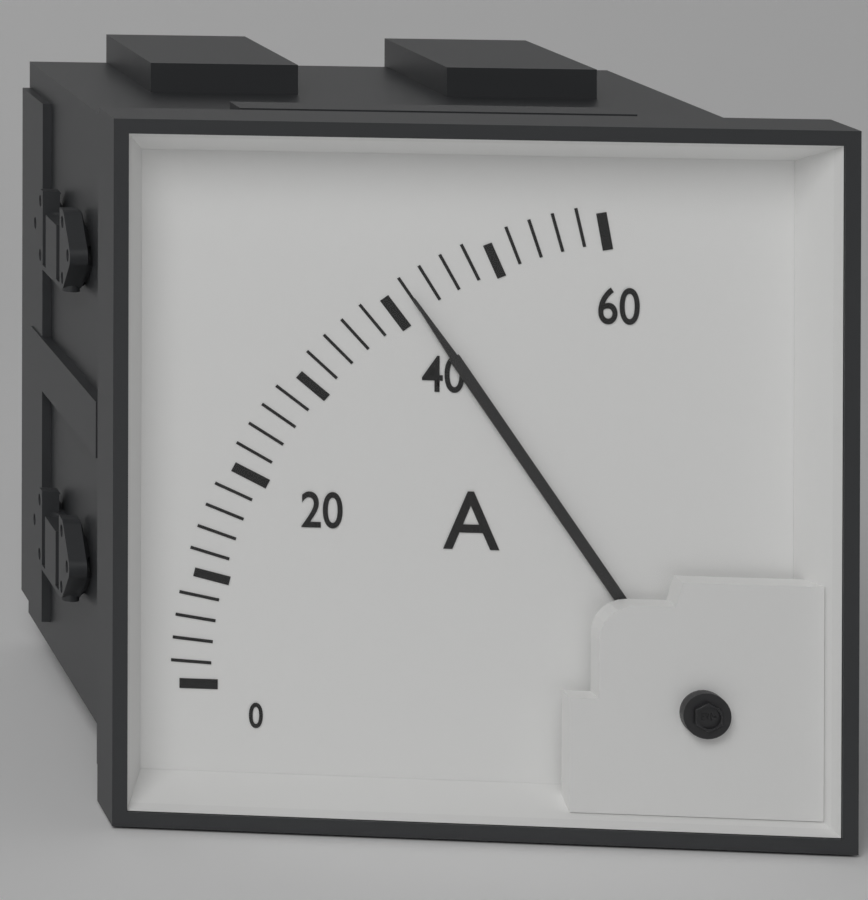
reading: 42 A
